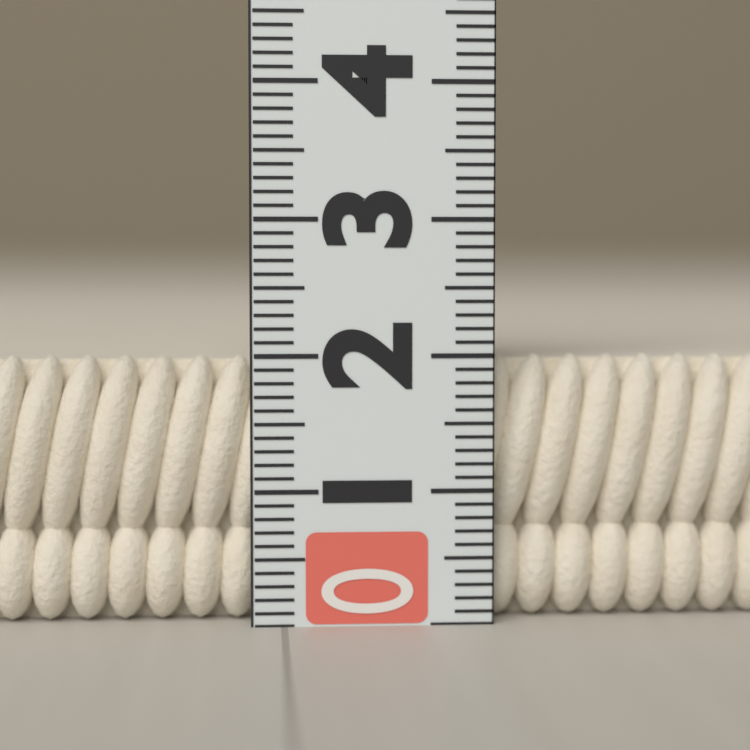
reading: 2.0 (no unit)
